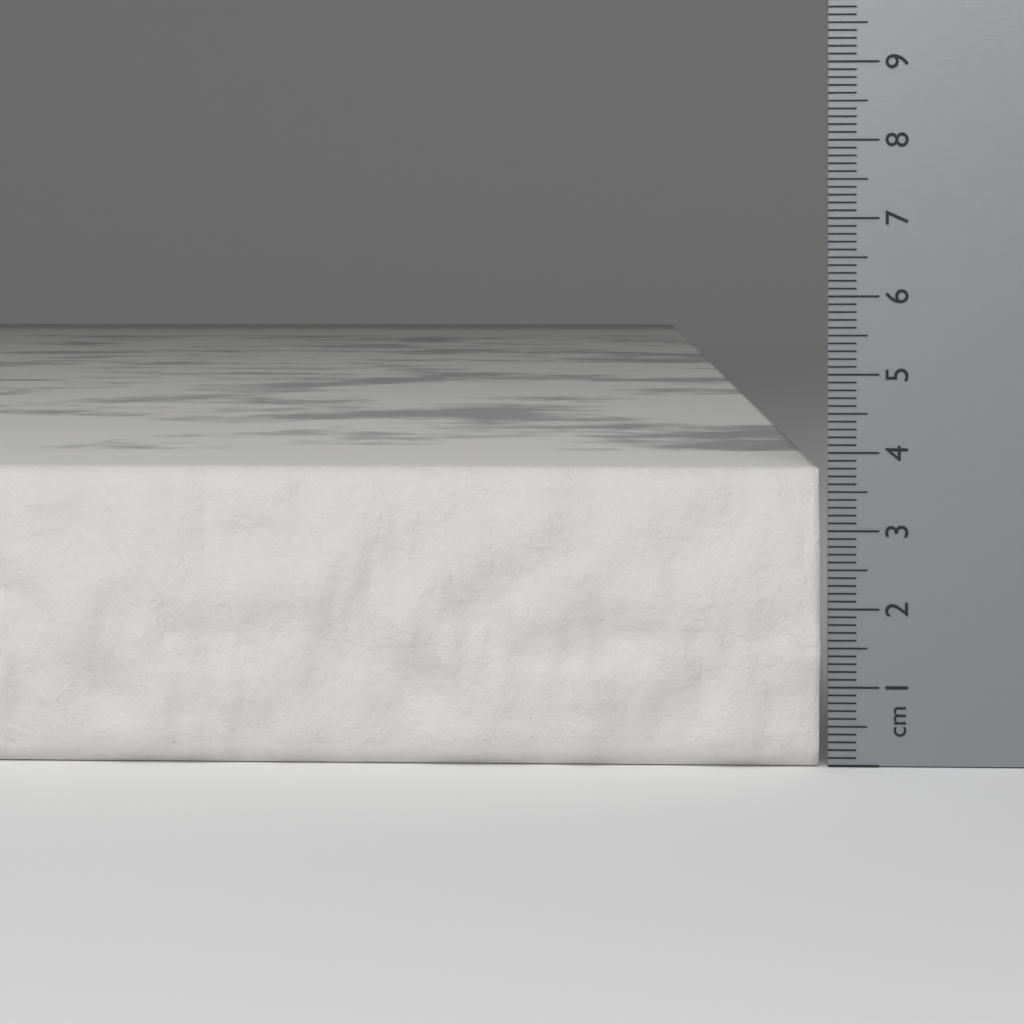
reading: 3.8 cm
